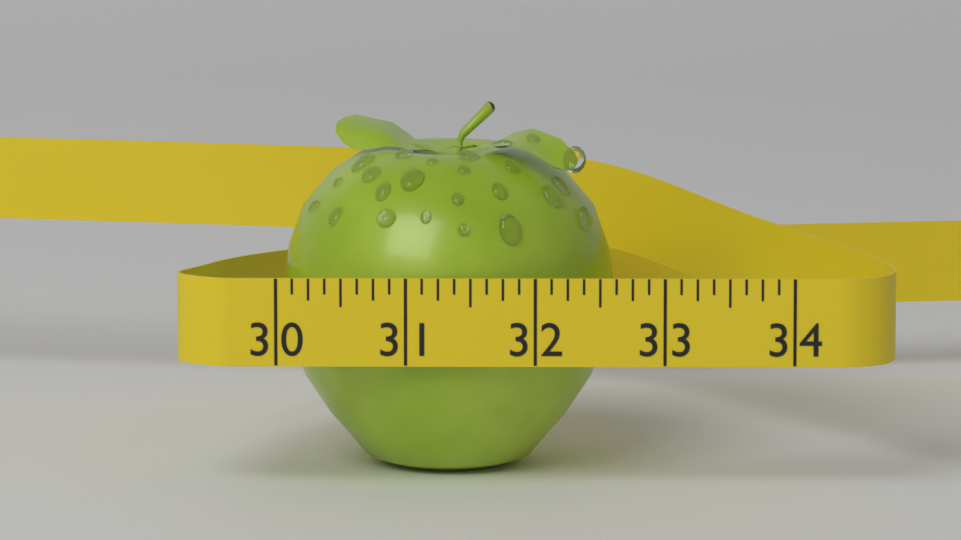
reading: 32.625 (no unit)
